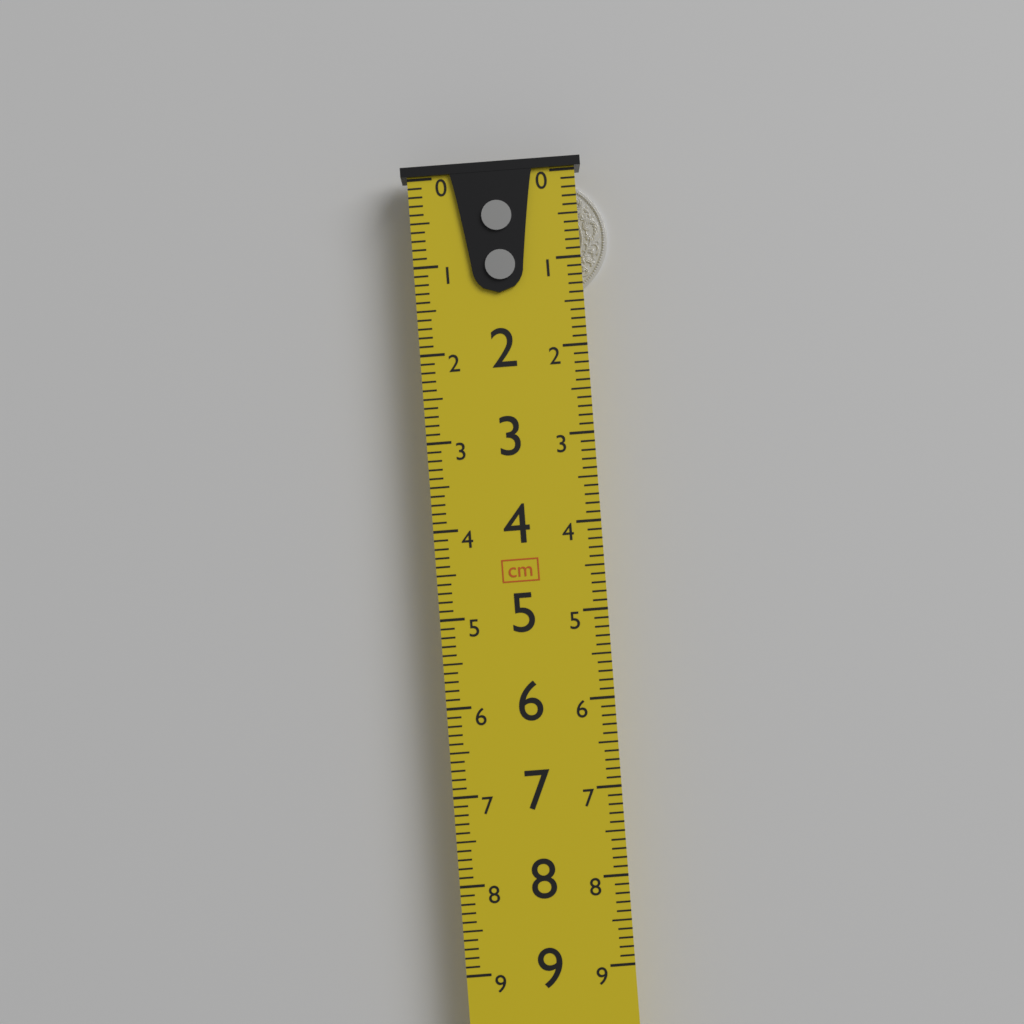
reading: 1.4 cm
